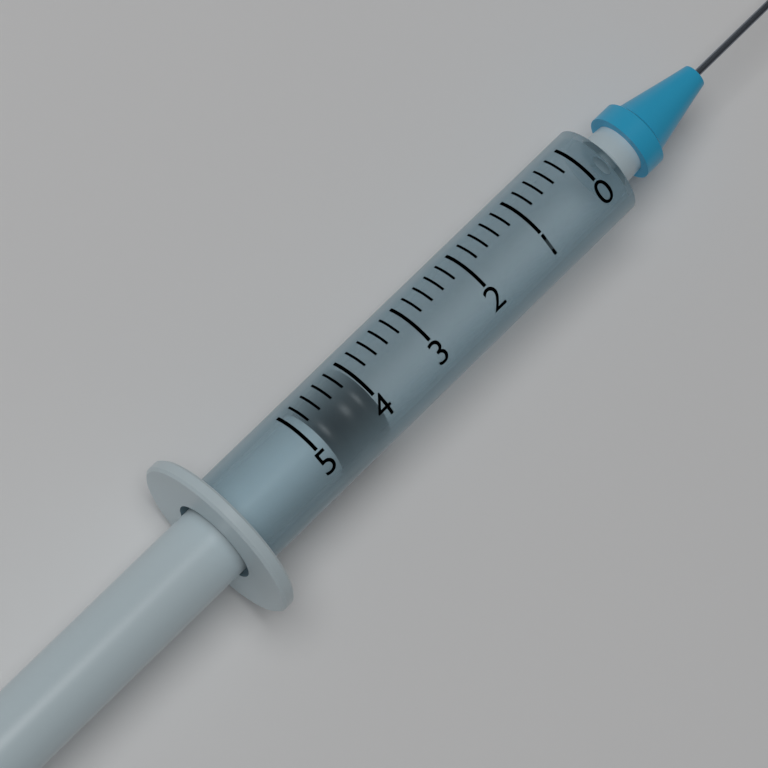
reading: 4.0 (no unit)
